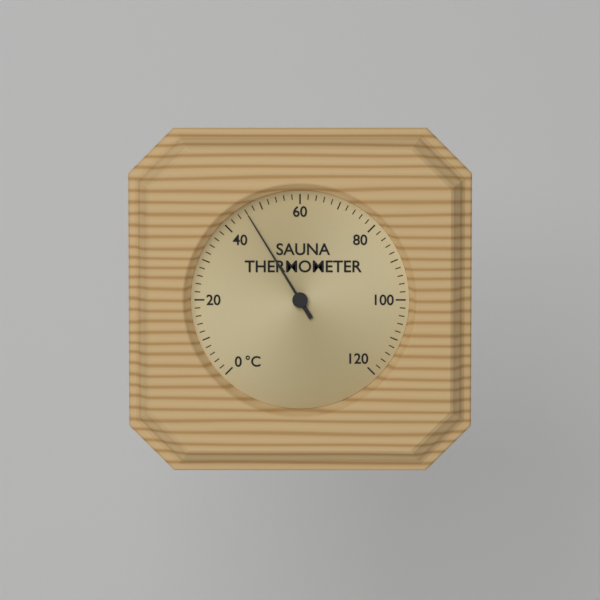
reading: 46 °C
